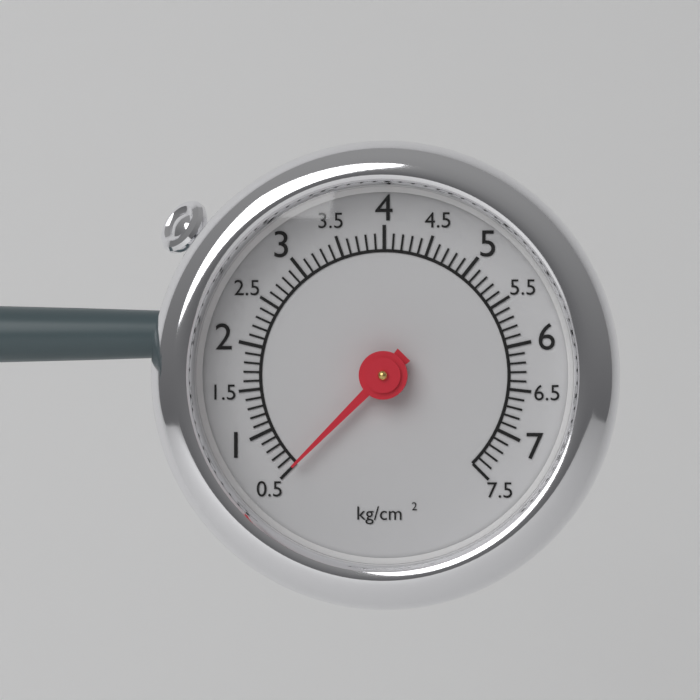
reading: 0.5 kg/cm²
